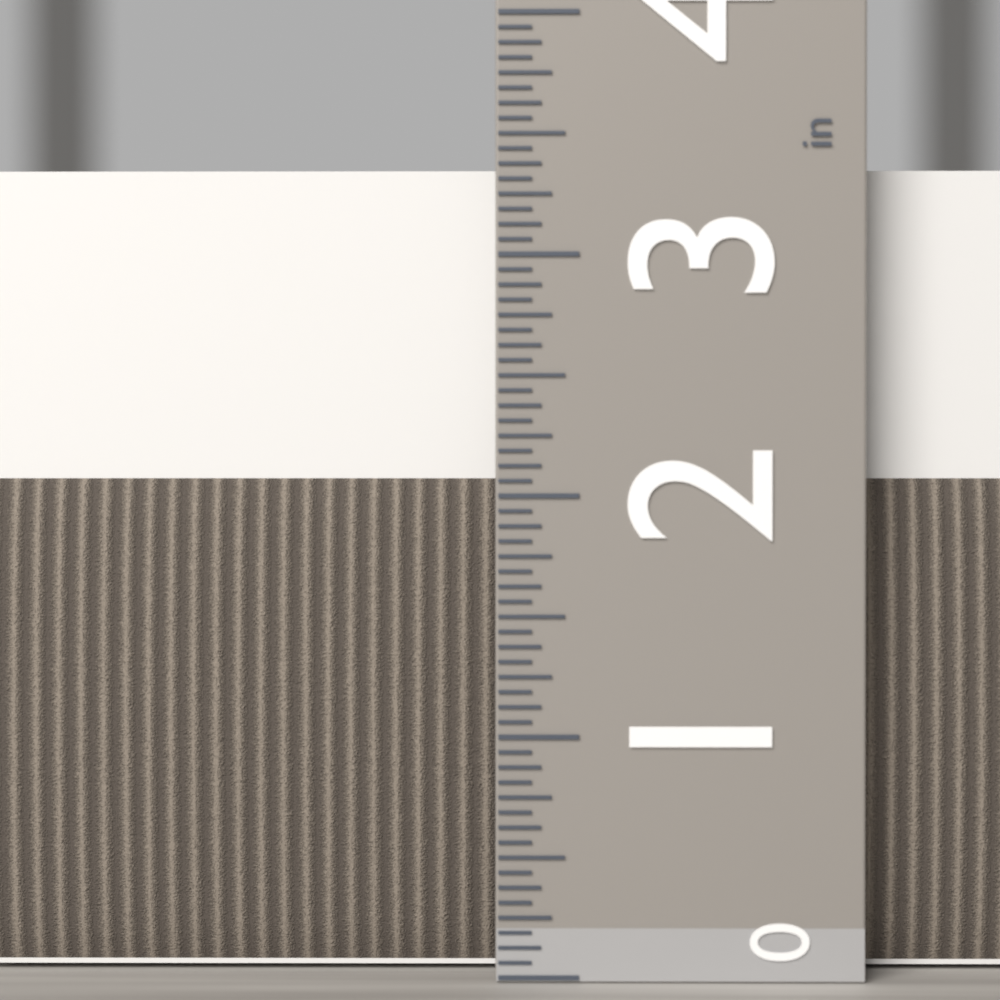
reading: 3.3750 in
